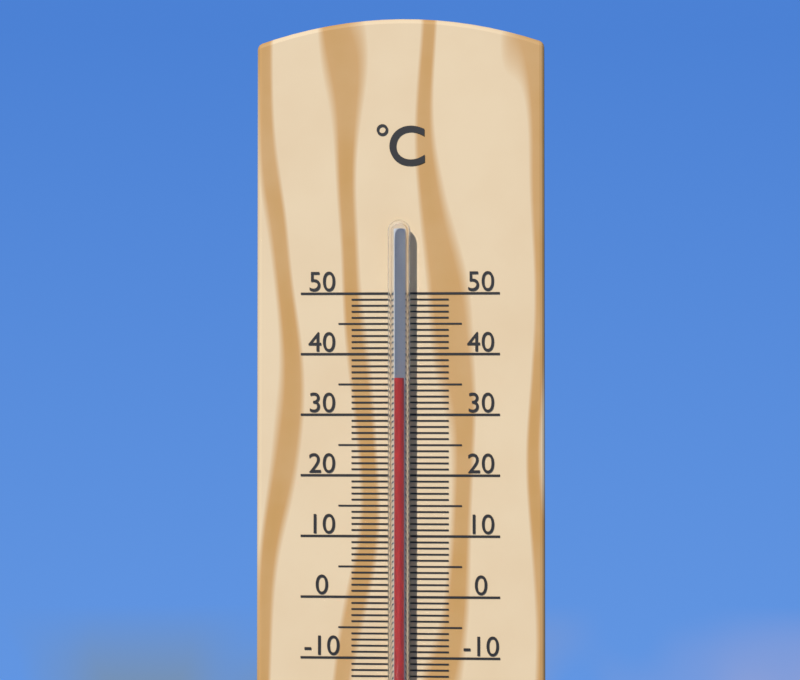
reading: 36 °C
